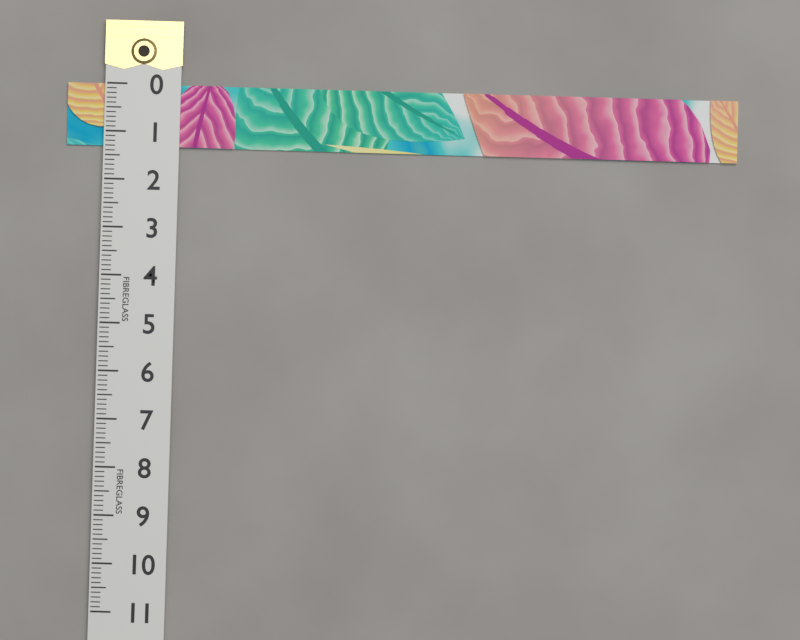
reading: 1.3 (no unit)
